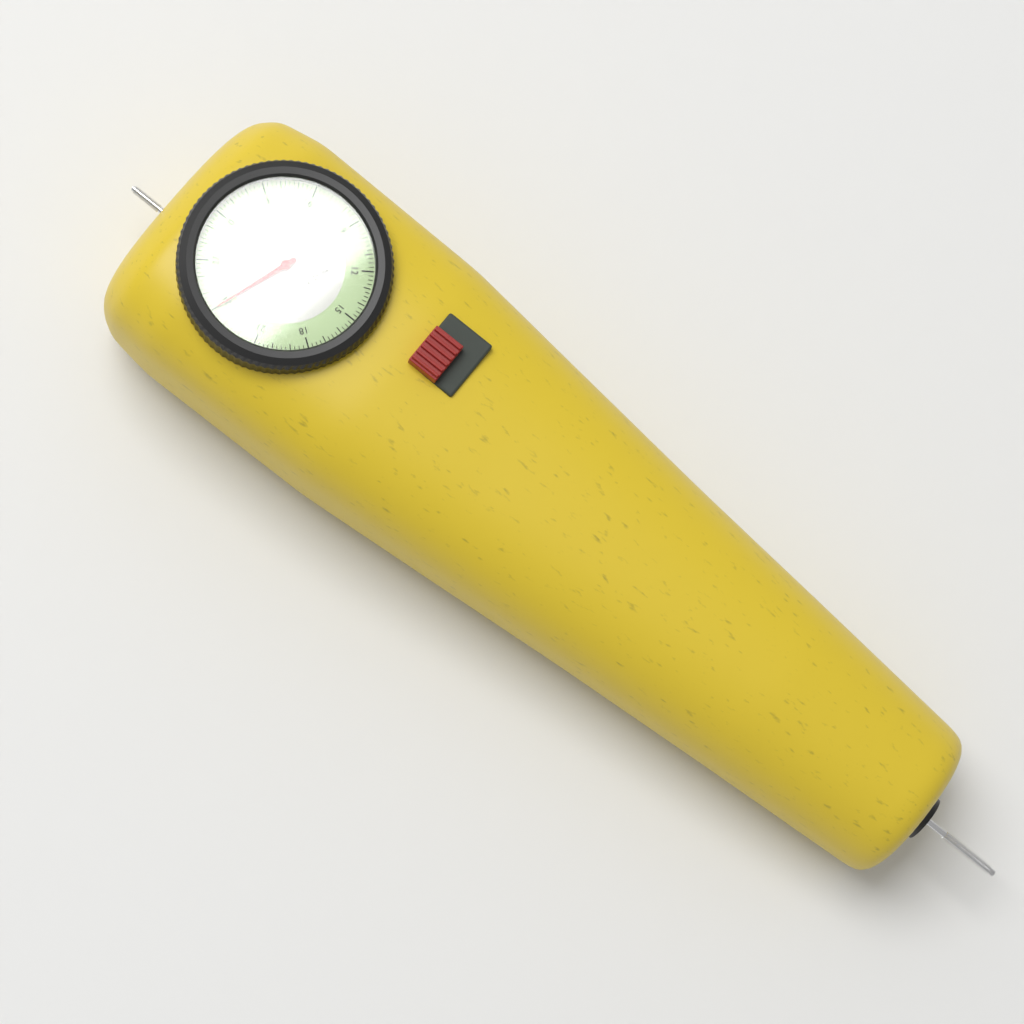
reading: 24.00 lbs
